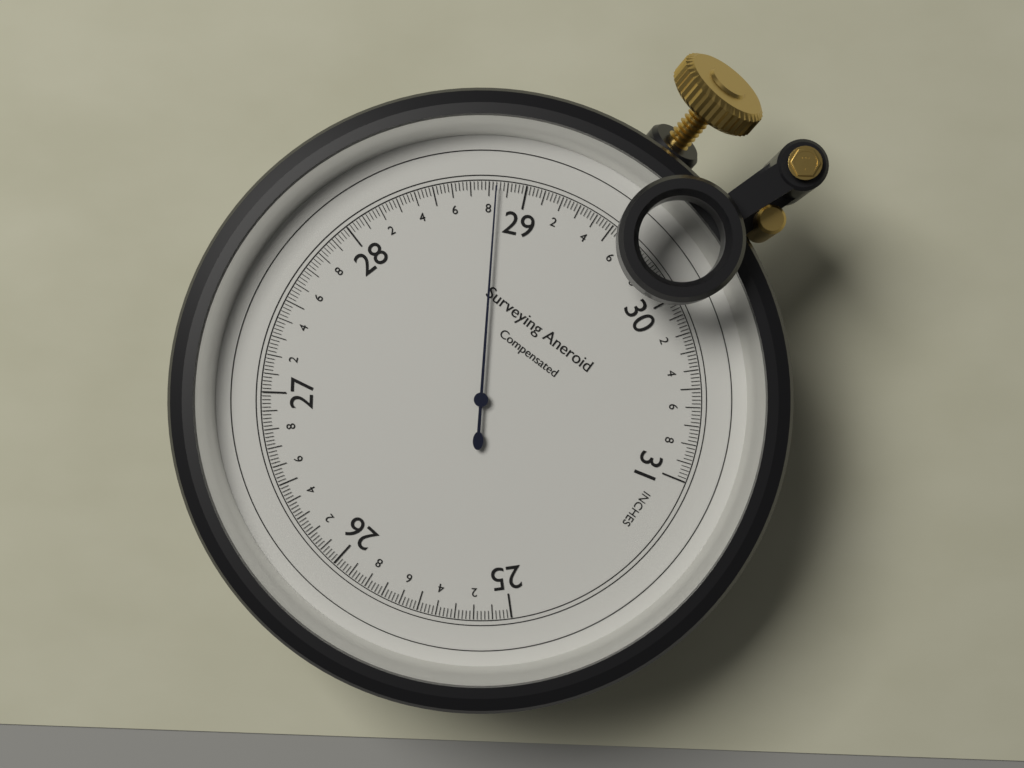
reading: 28.84 inches
